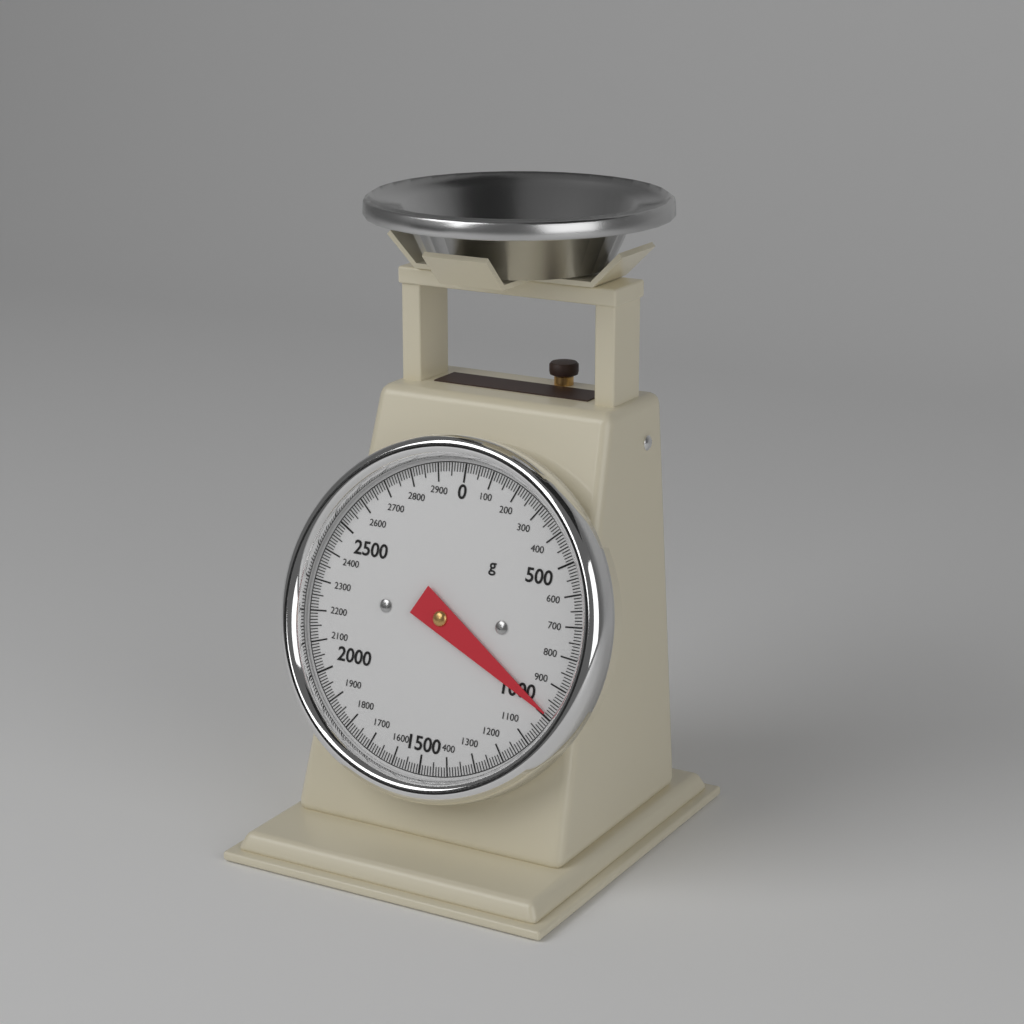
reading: 990 g
